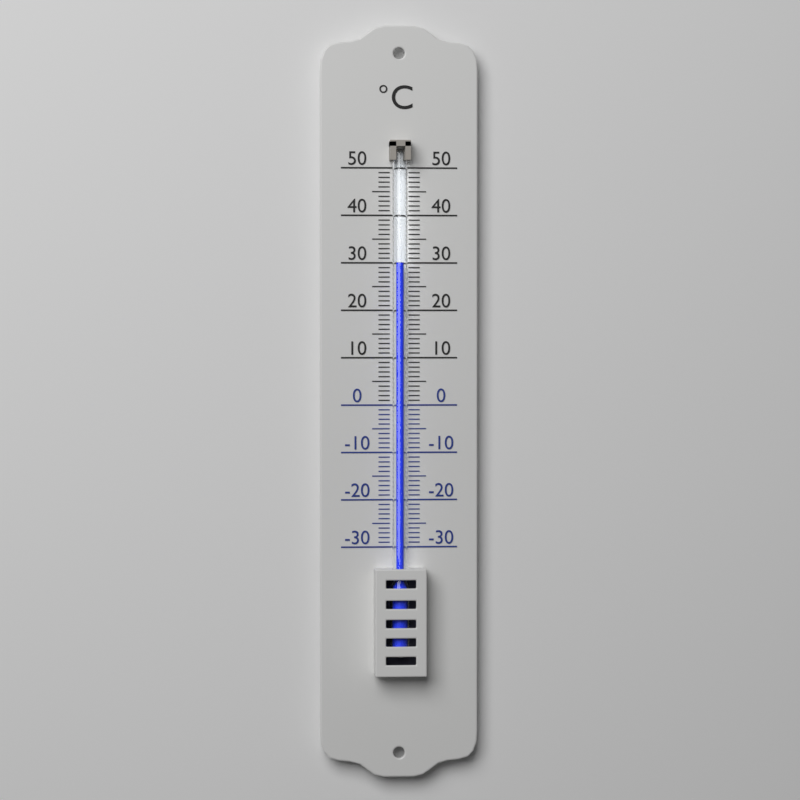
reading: 30 °C
